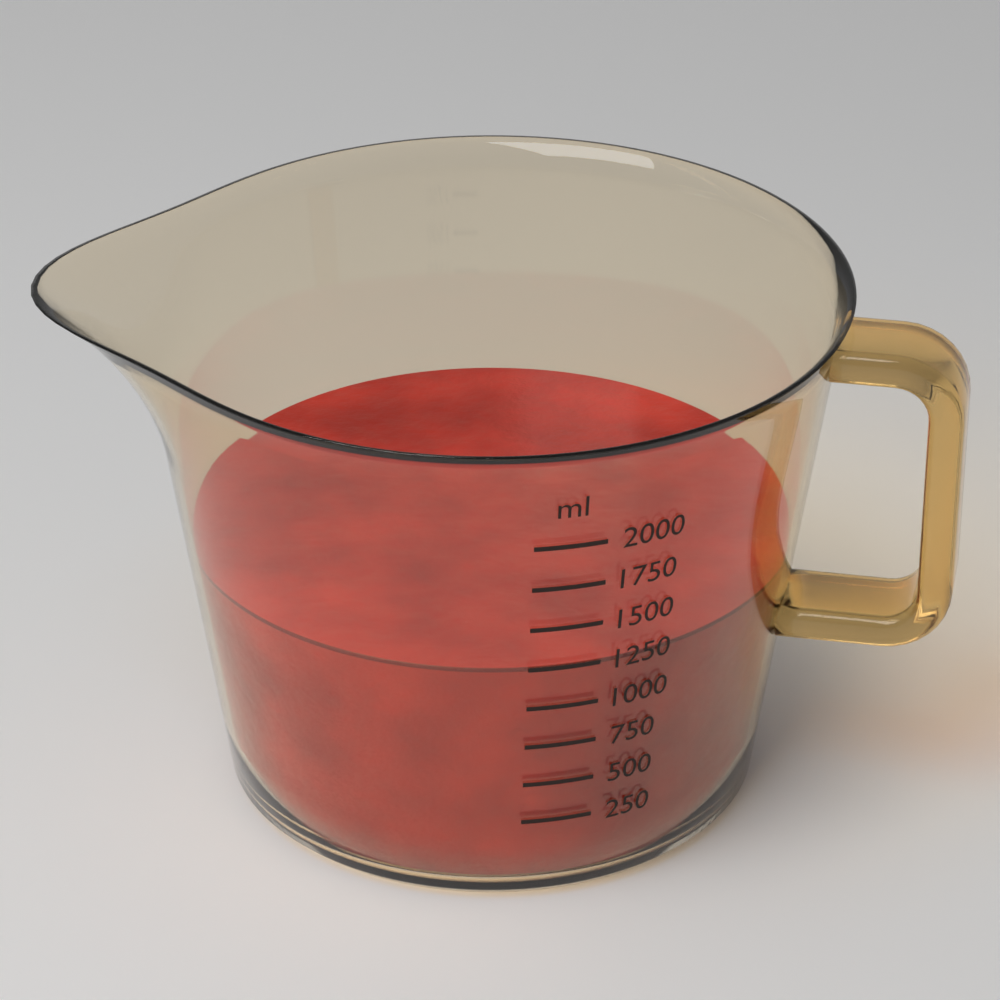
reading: 1250 ml
